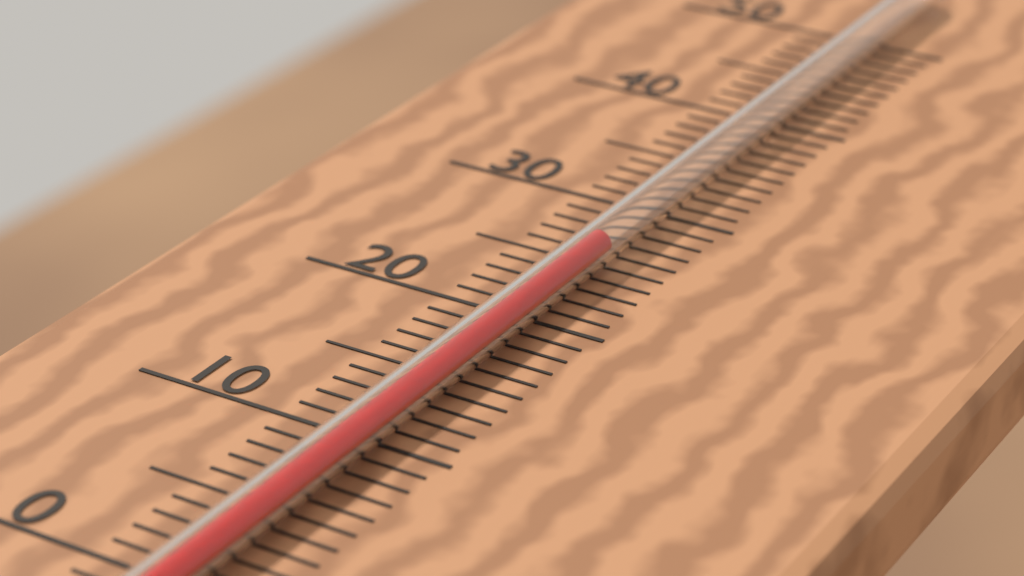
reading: 25 °C
